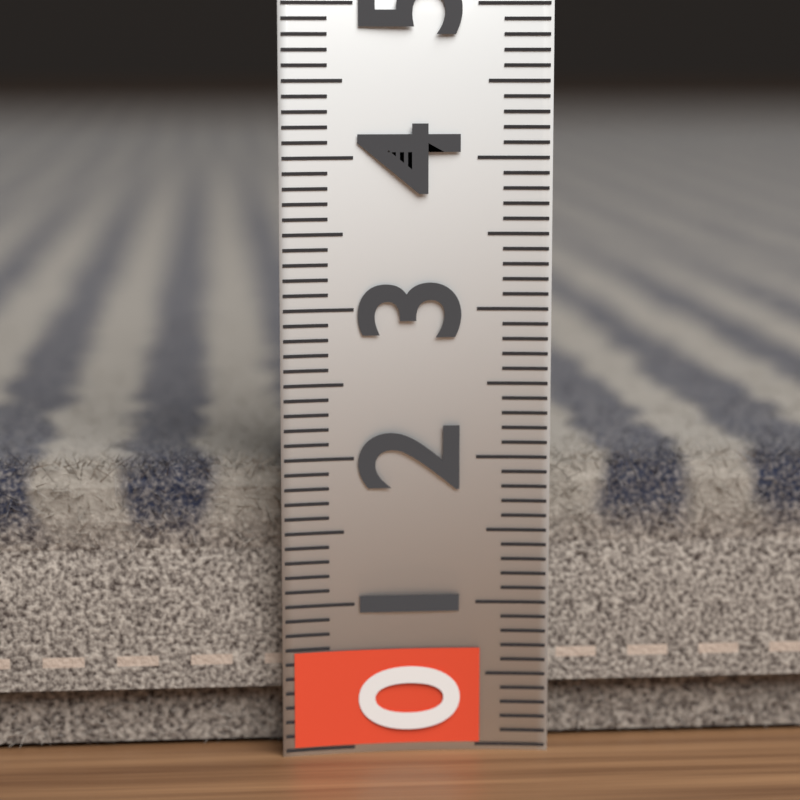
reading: 2.0 (no unit)
